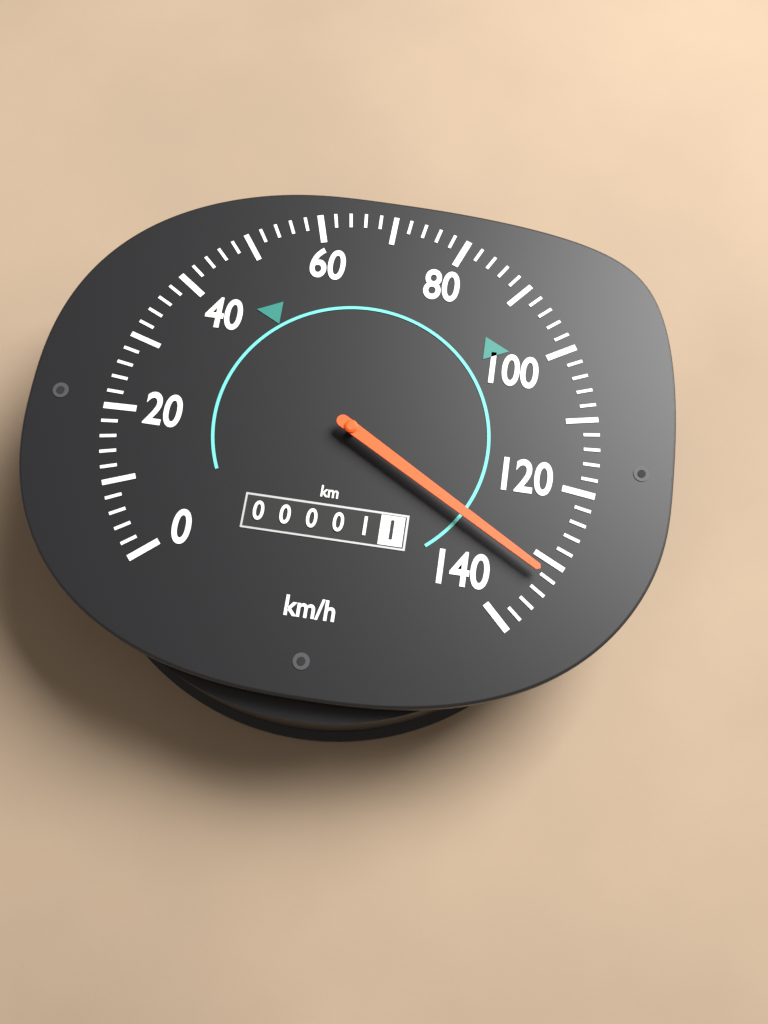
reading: 132 km/h
